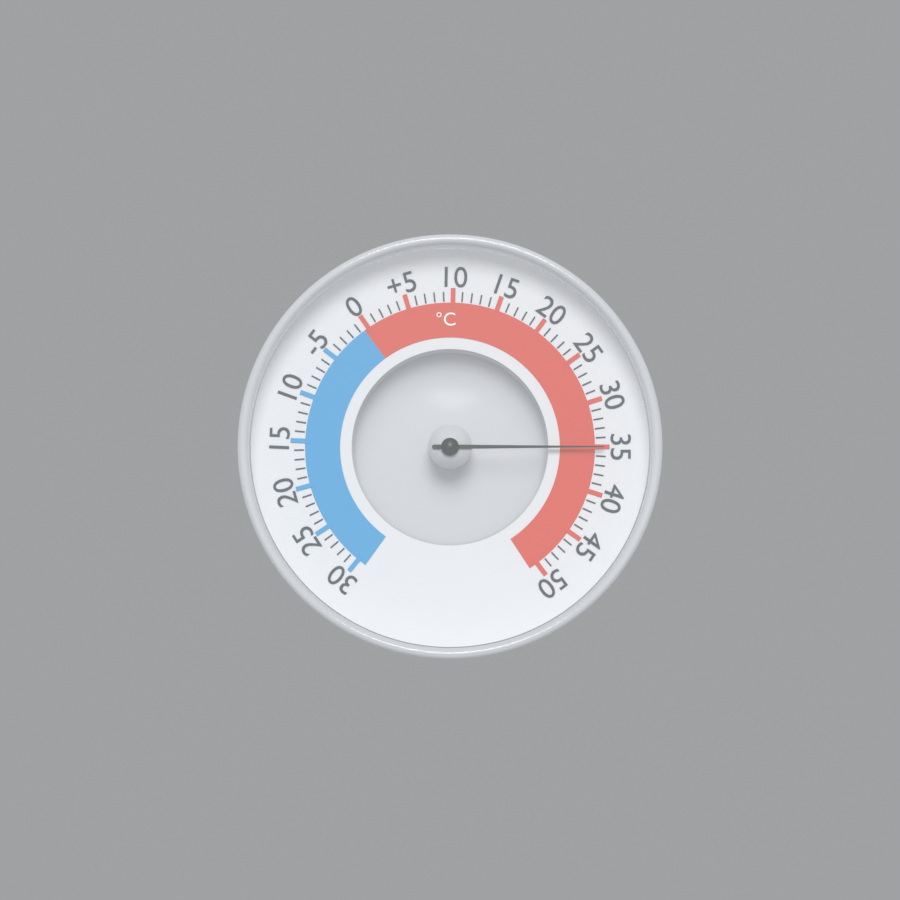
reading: 35 °C
